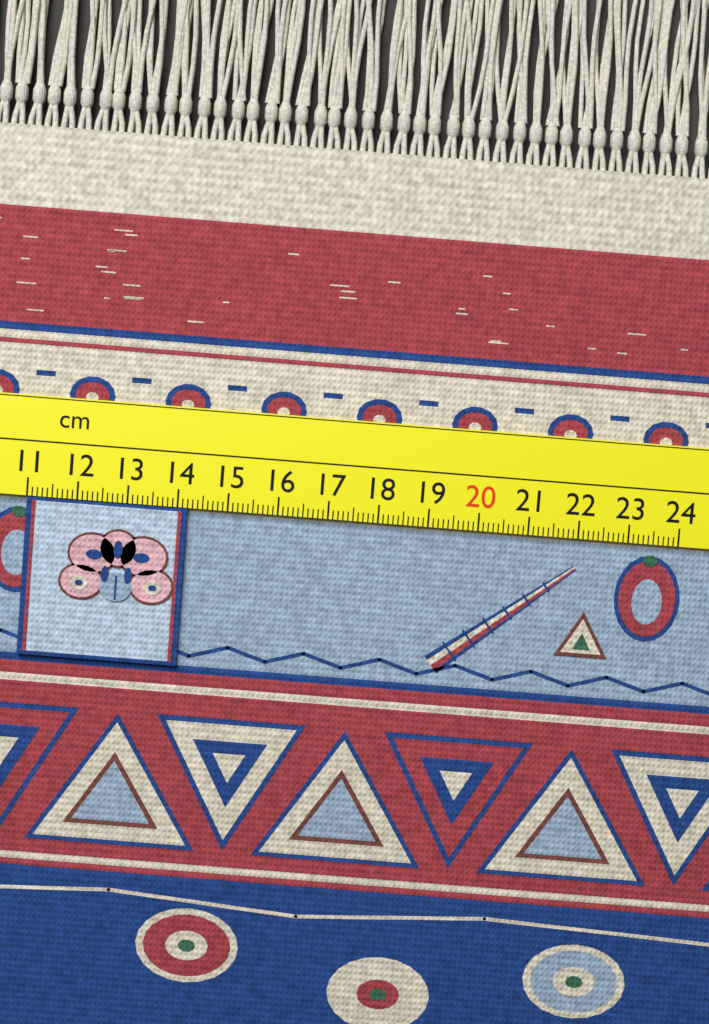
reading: 14.2 cm
